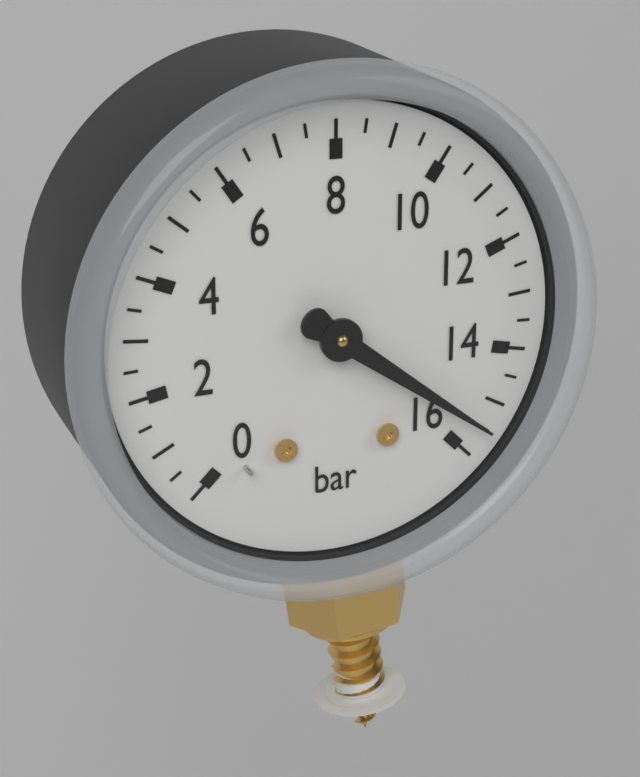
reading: 15.5 bar
